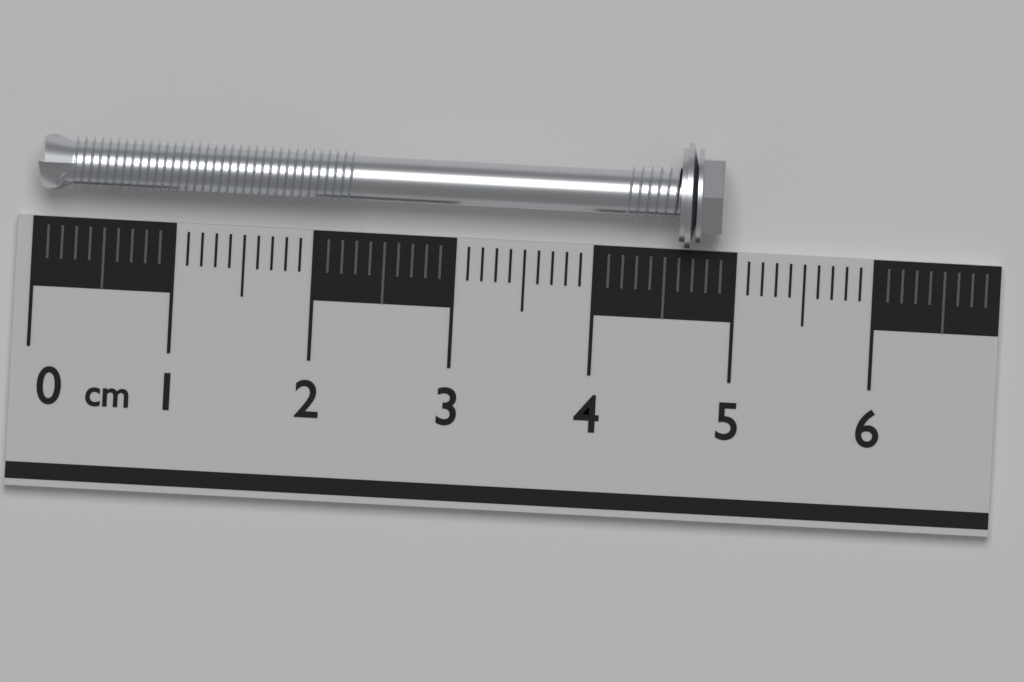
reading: 4.9 cm
